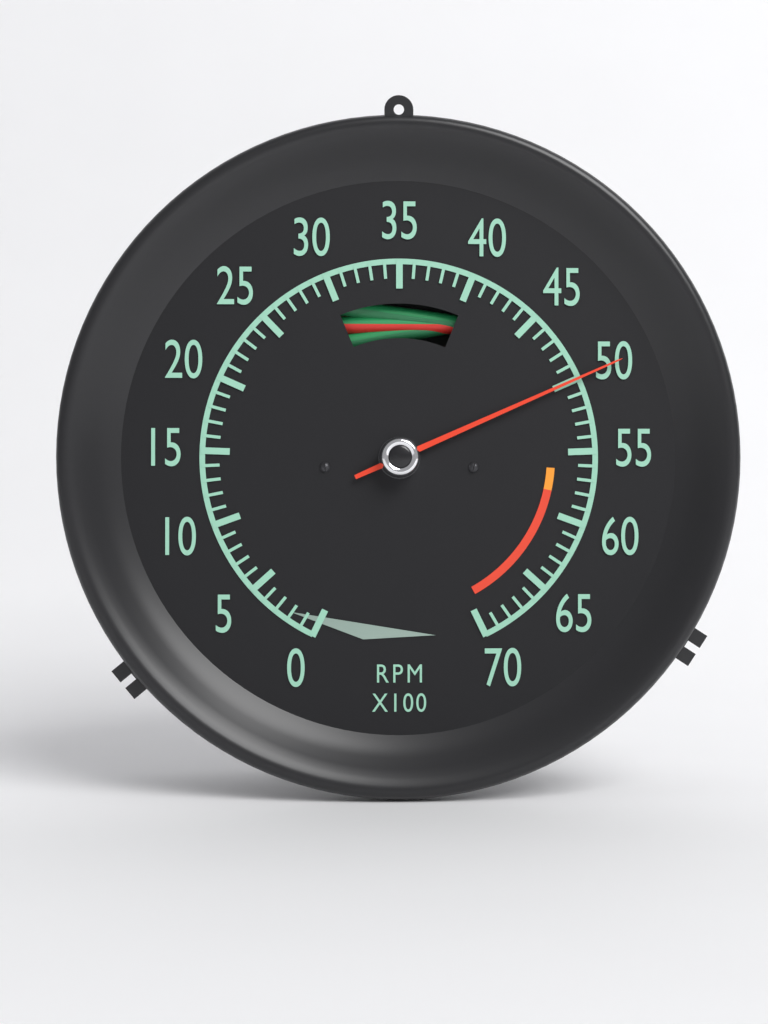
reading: 50 RPM x100
